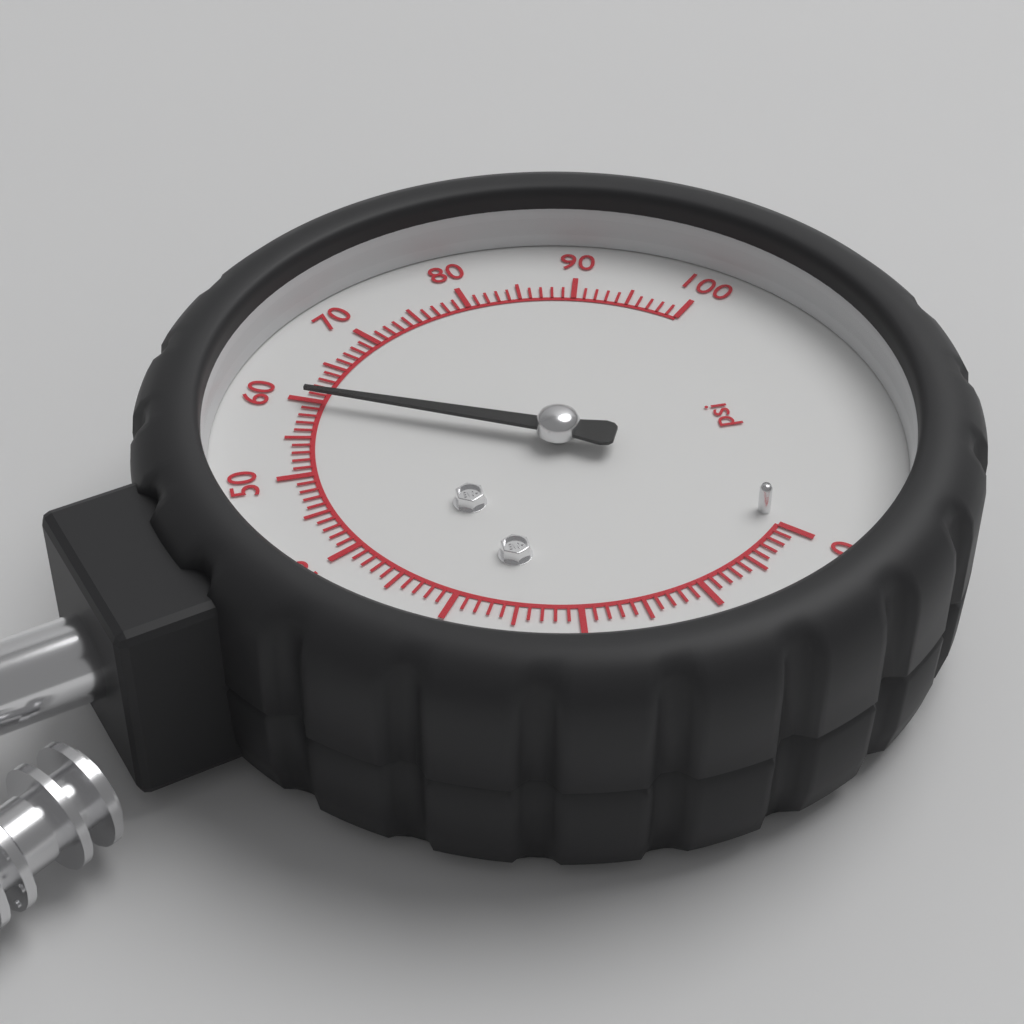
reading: 60 psi
